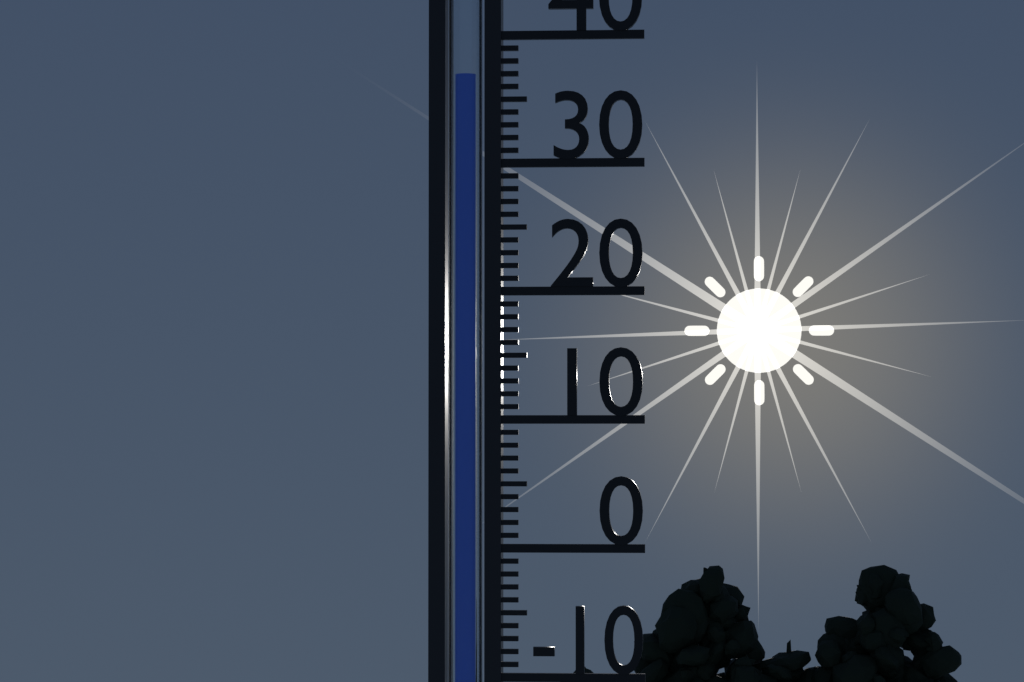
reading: 37 (no unit)
